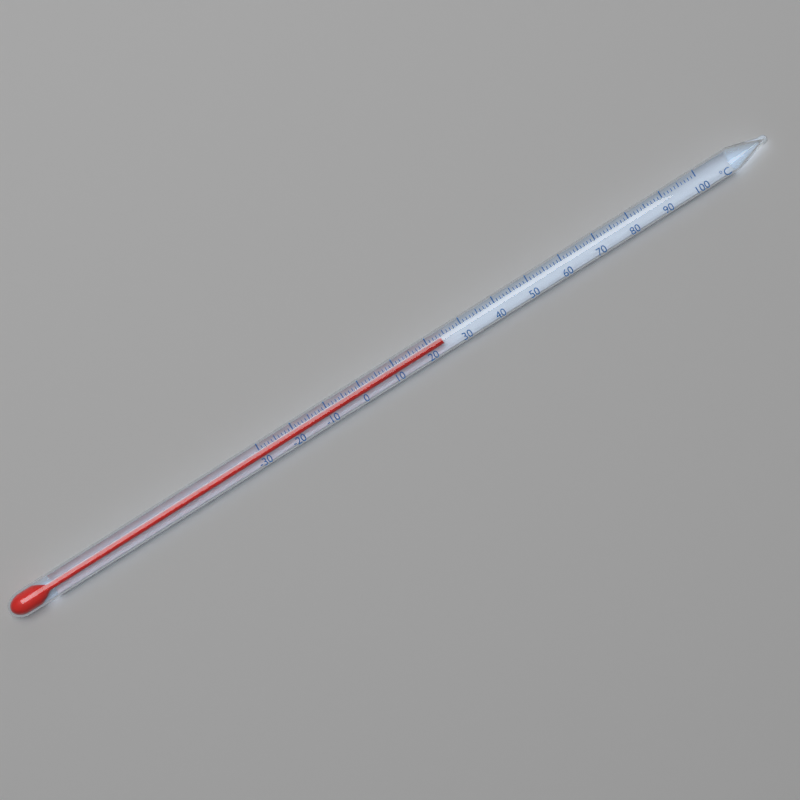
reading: 24 °C
